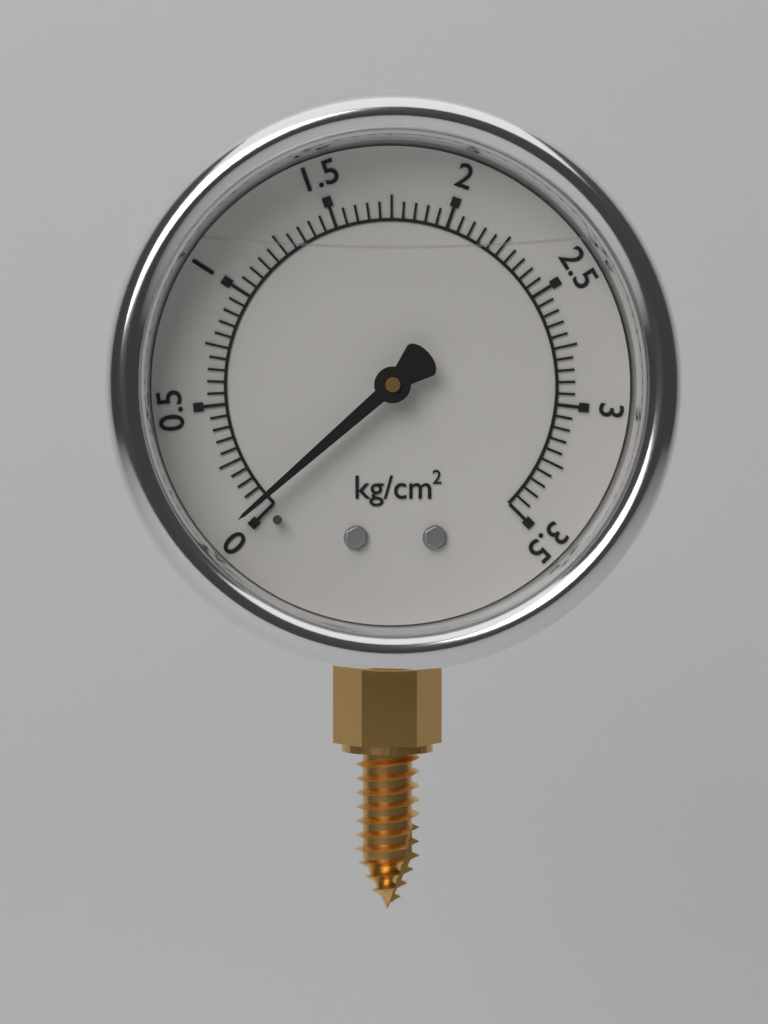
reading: 0.05 kg/cm²
